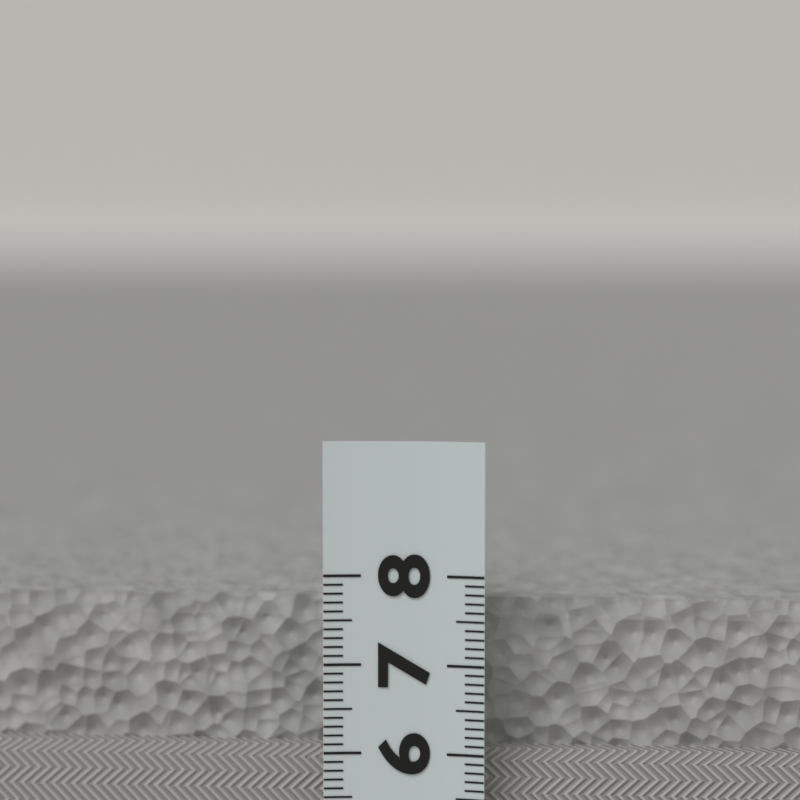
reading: 7.6 (no unit)
